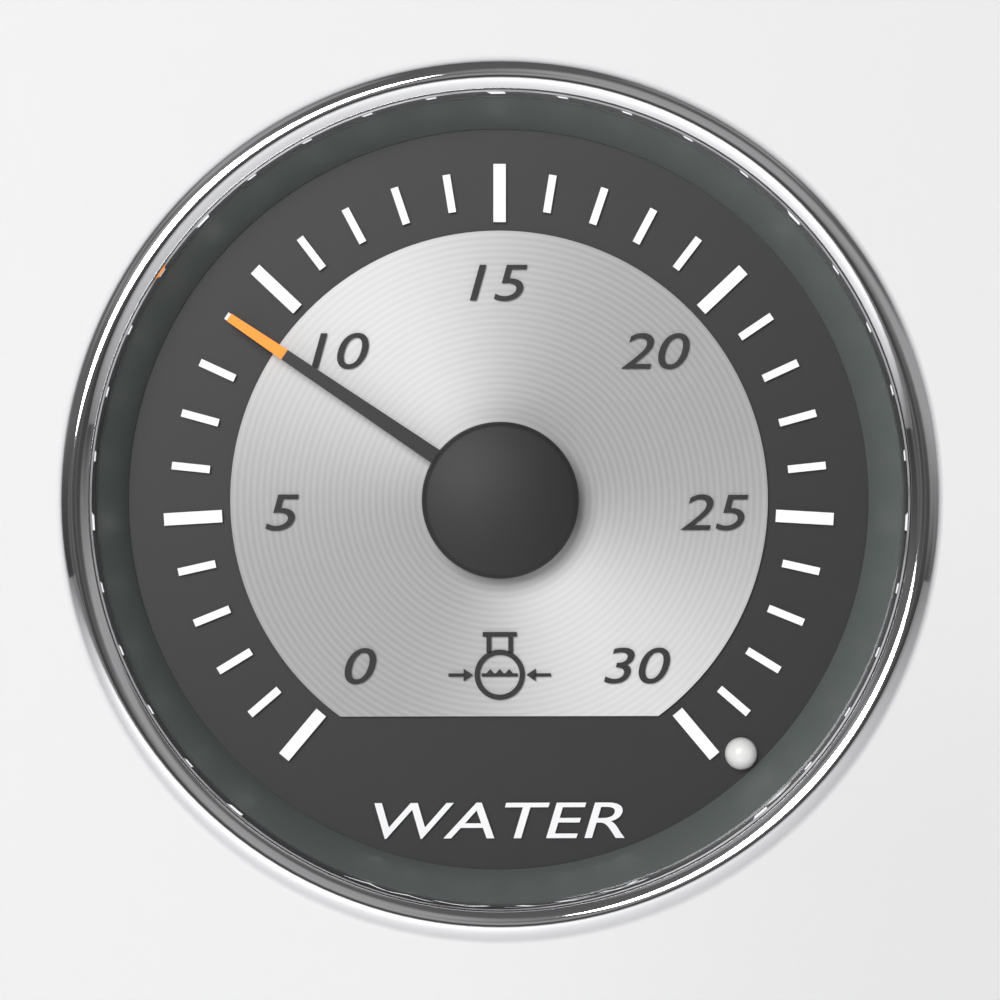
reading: 9 (no unit)
